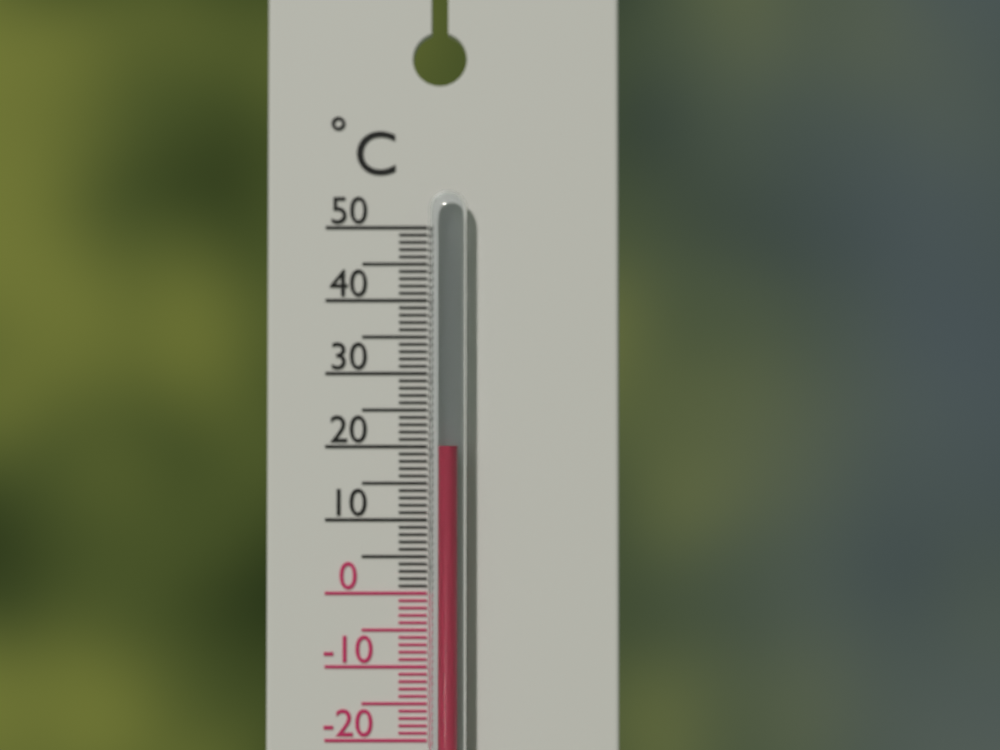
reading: 20 °C
